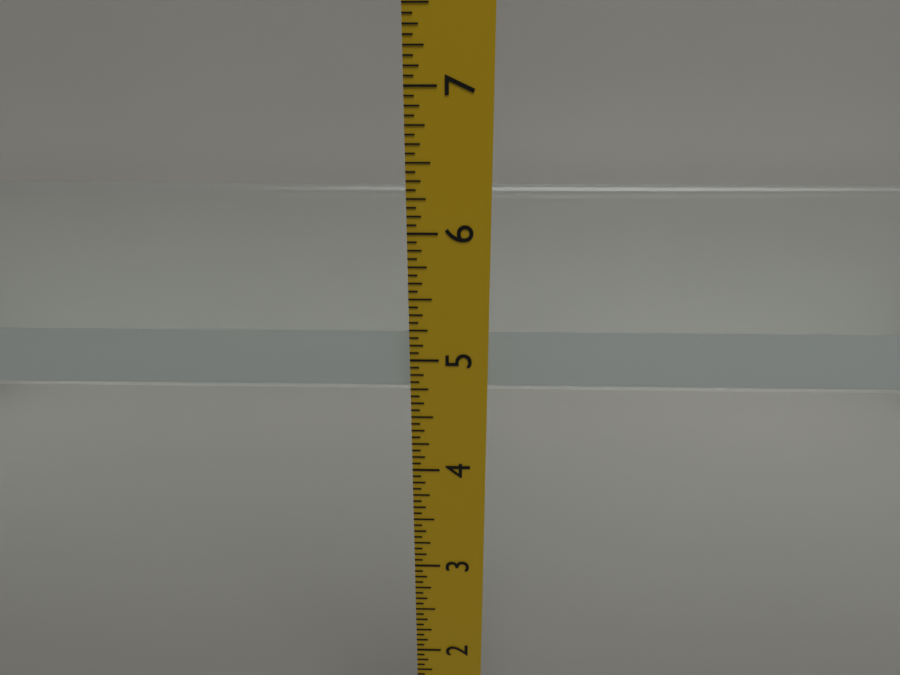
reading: 5.1875 in
